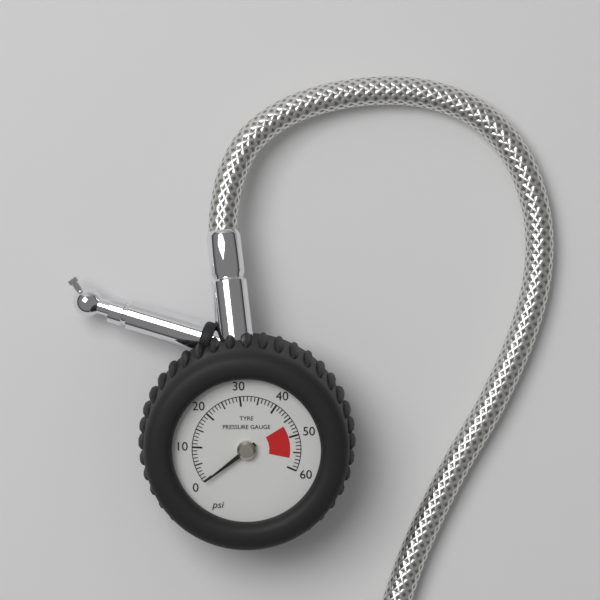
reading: 0 psi
